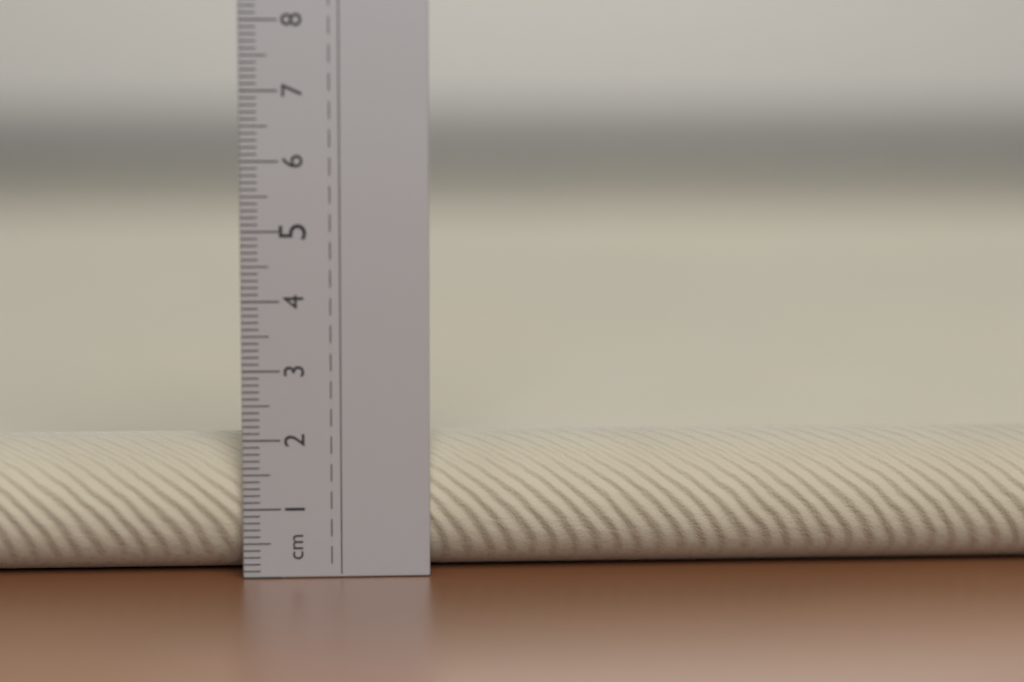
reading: 2.0 cm
